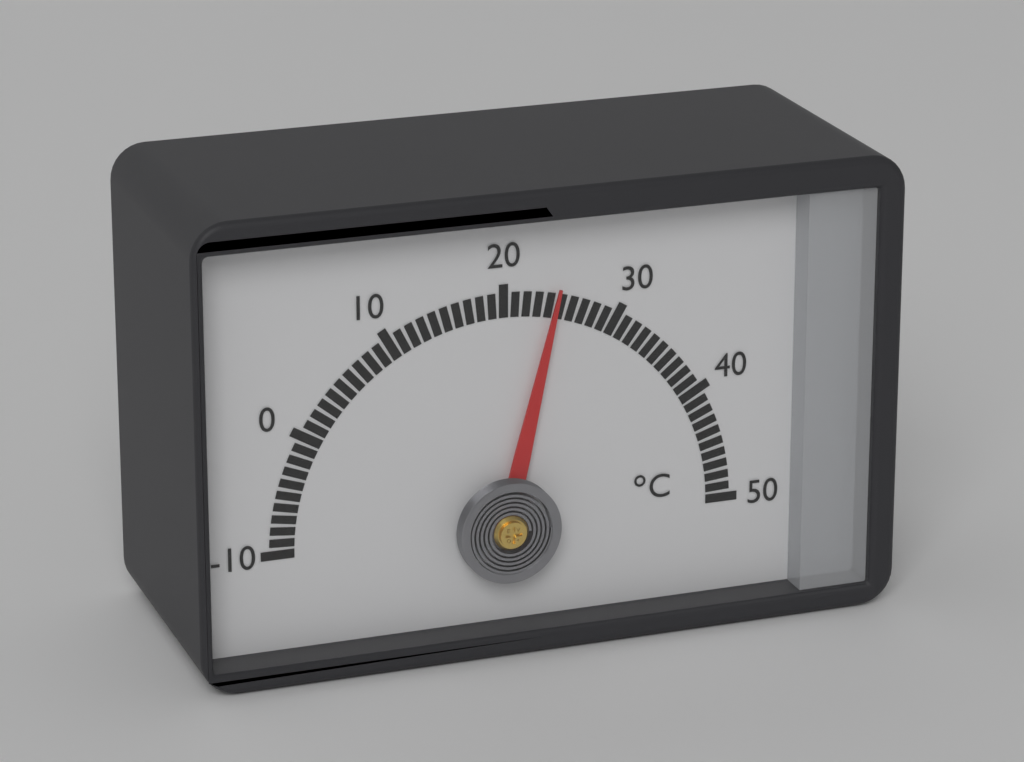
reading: 24.5 °C
